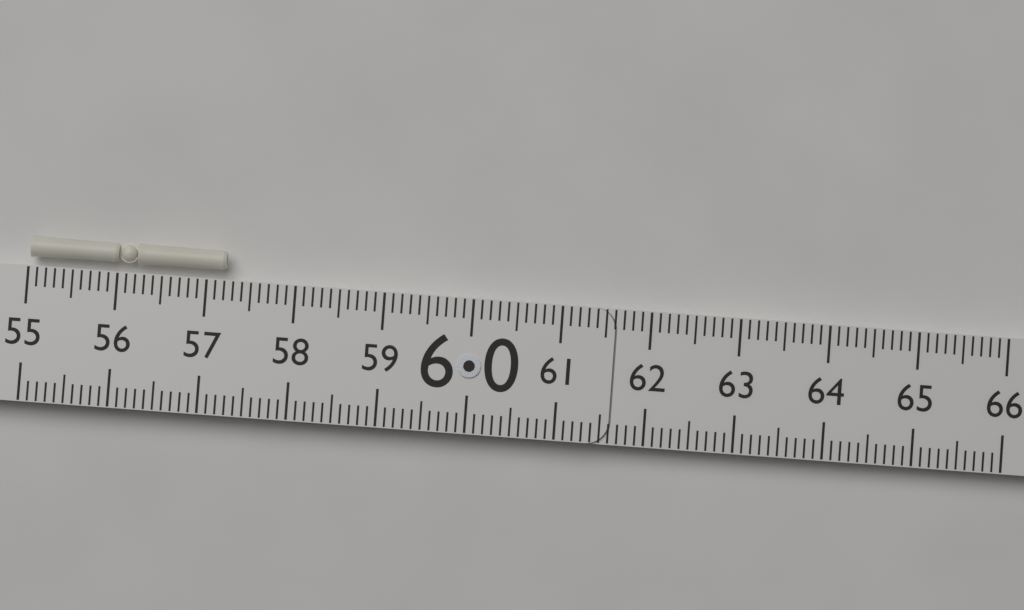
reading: 57.2 (no unit)
